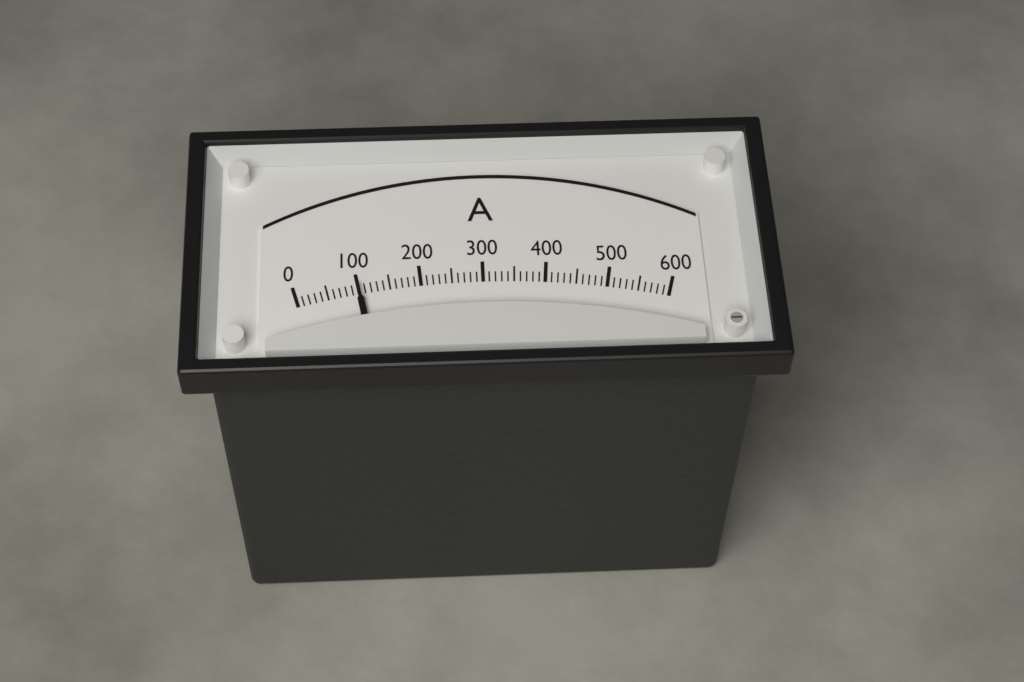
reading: 100 A
